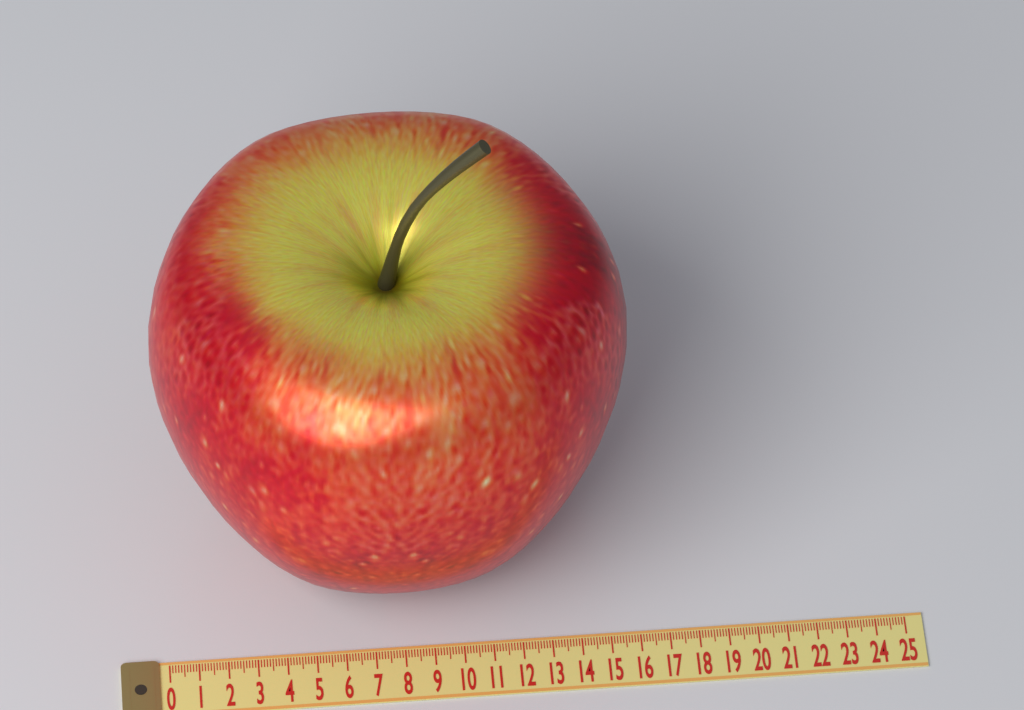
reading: 16.0 (no unit)
